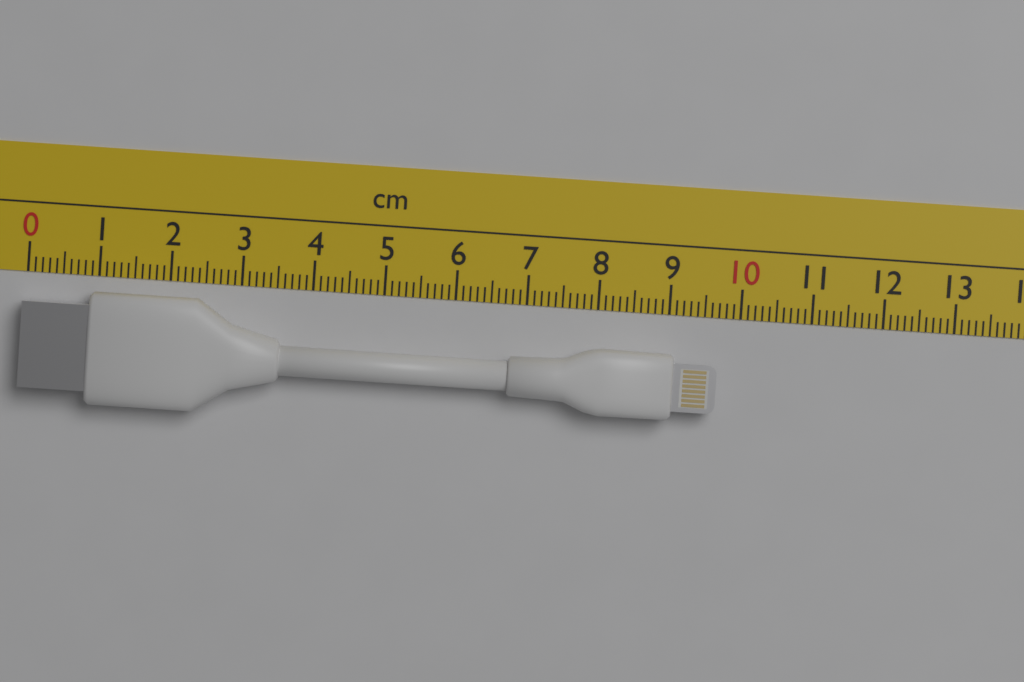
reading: 9.7 cm
